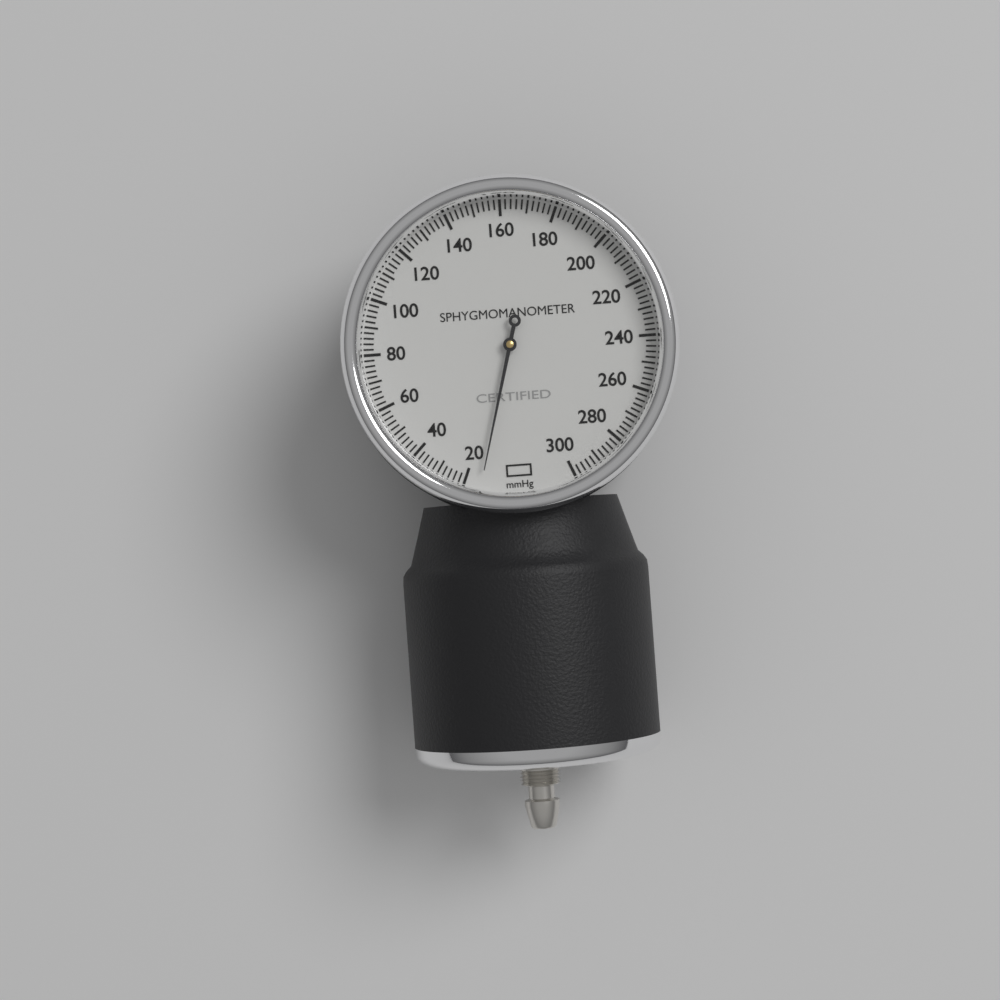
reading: 14 mmHg
